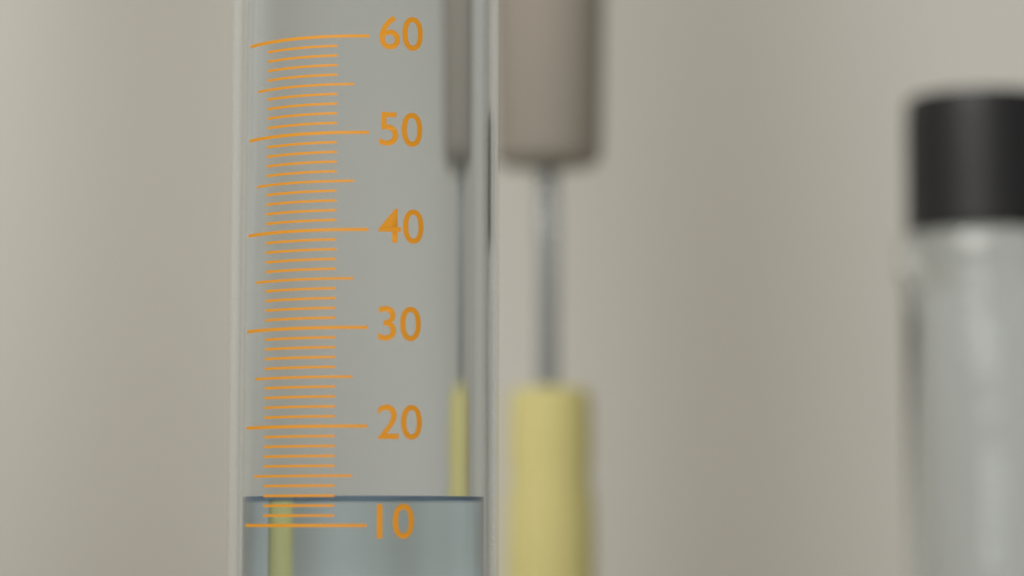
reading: 13 (no unit)
